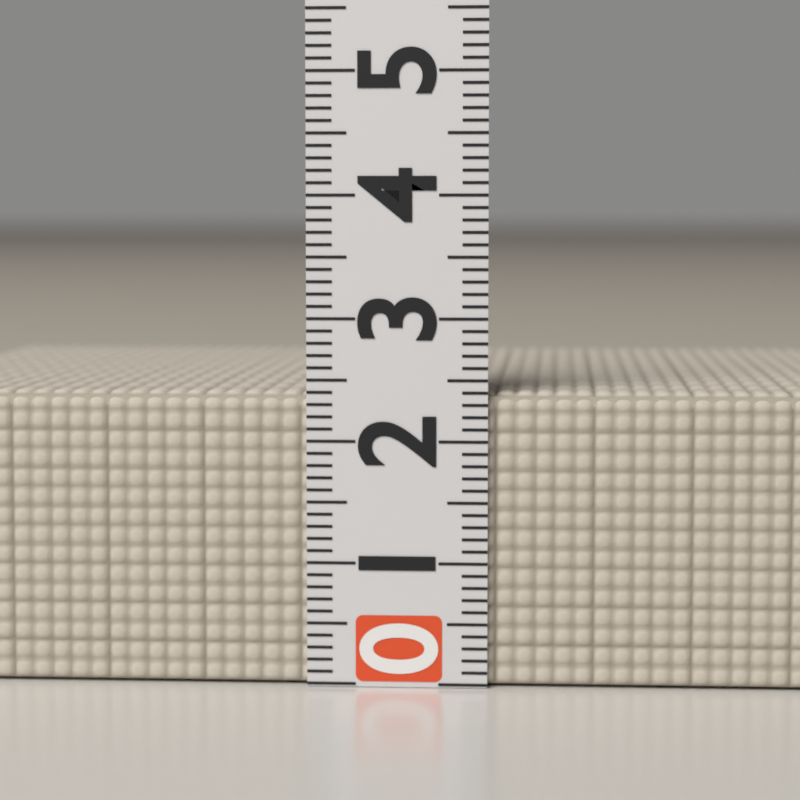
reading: 2.4 (no unit)
